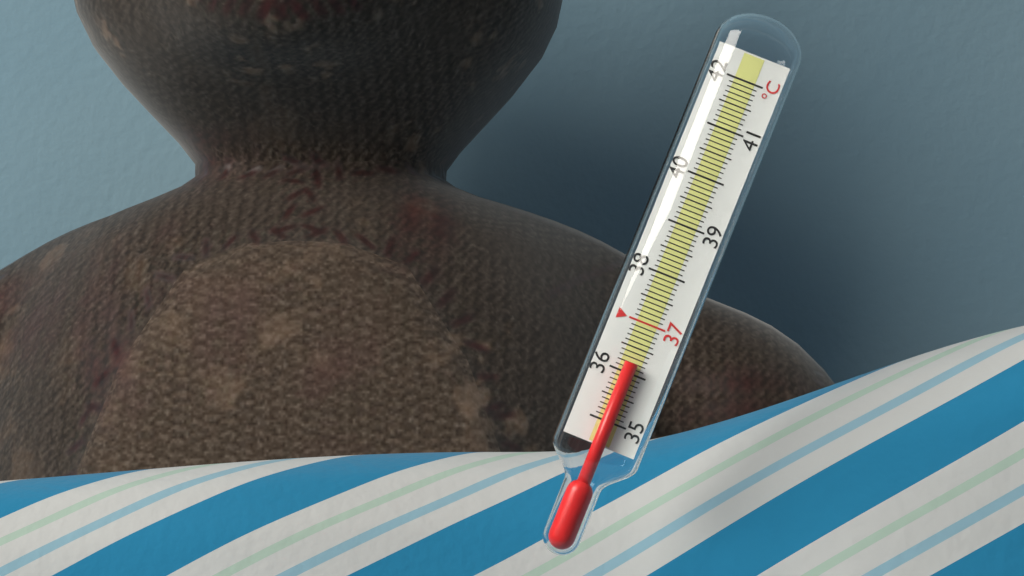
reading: 36.2 °C
